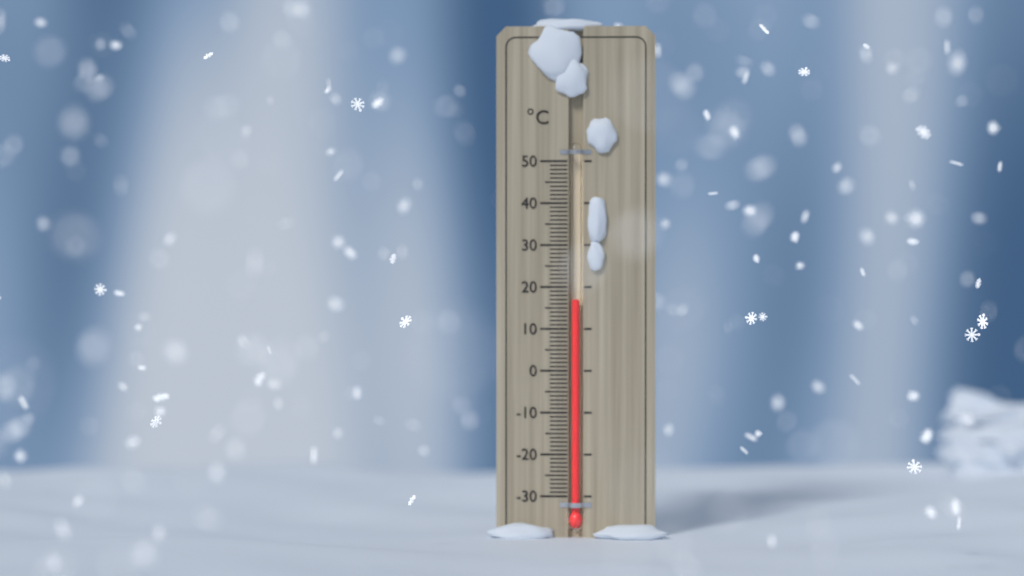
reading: 17 °C
